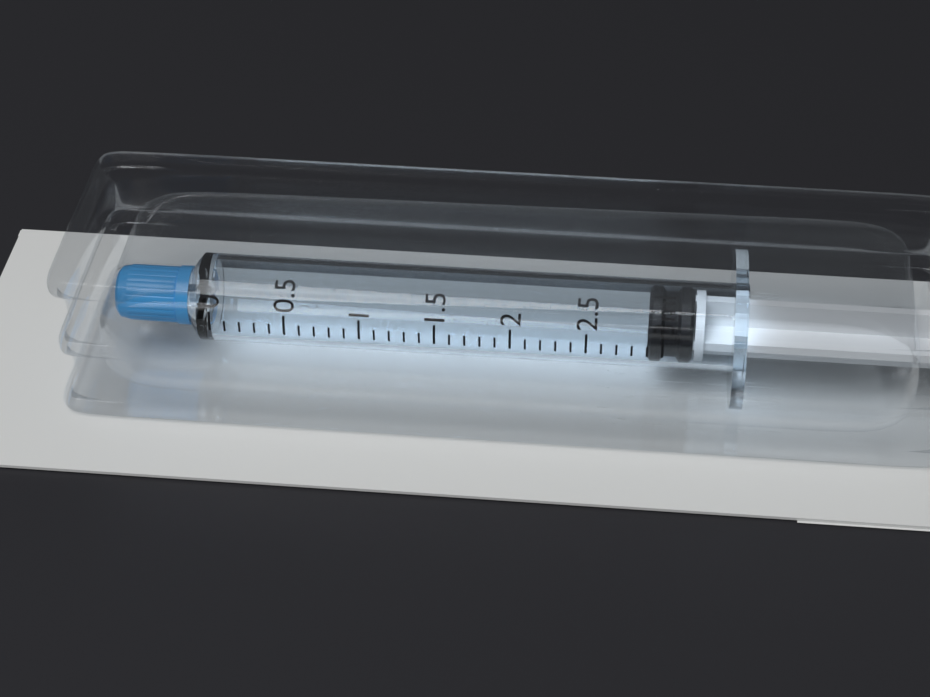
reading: 2.9 ml
